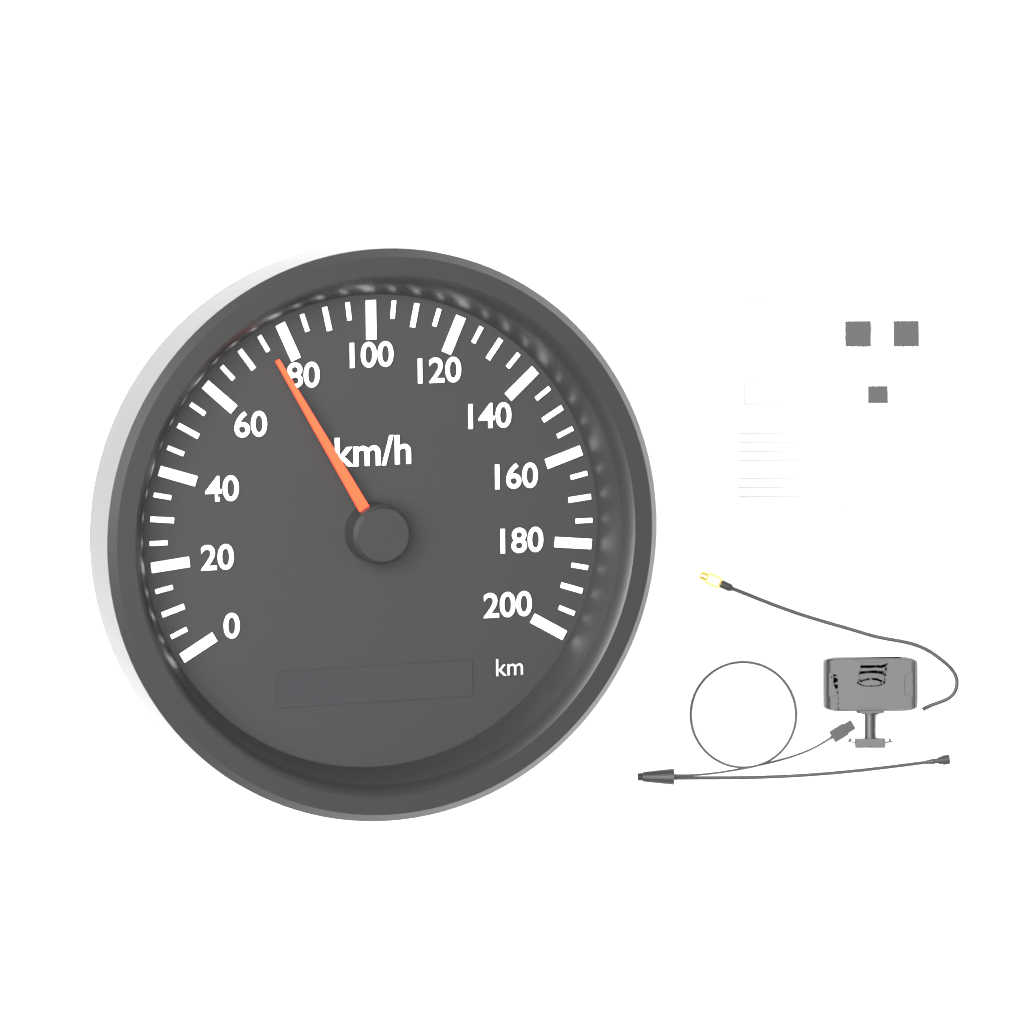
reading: 75 km/h
